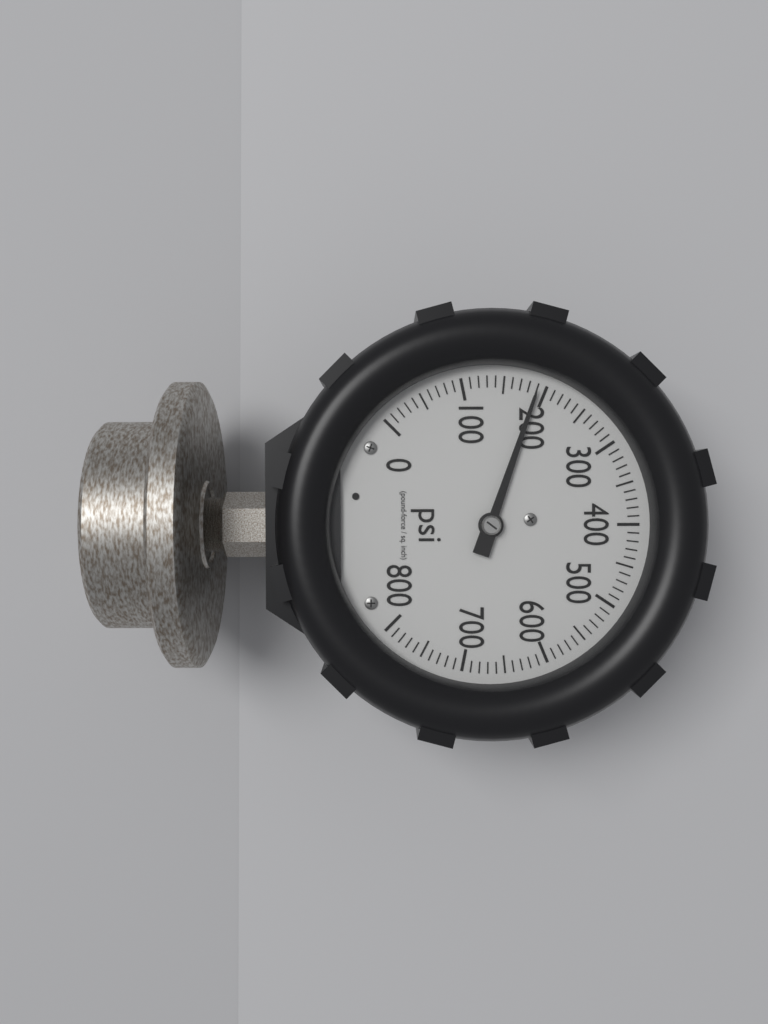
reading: 190 psi
